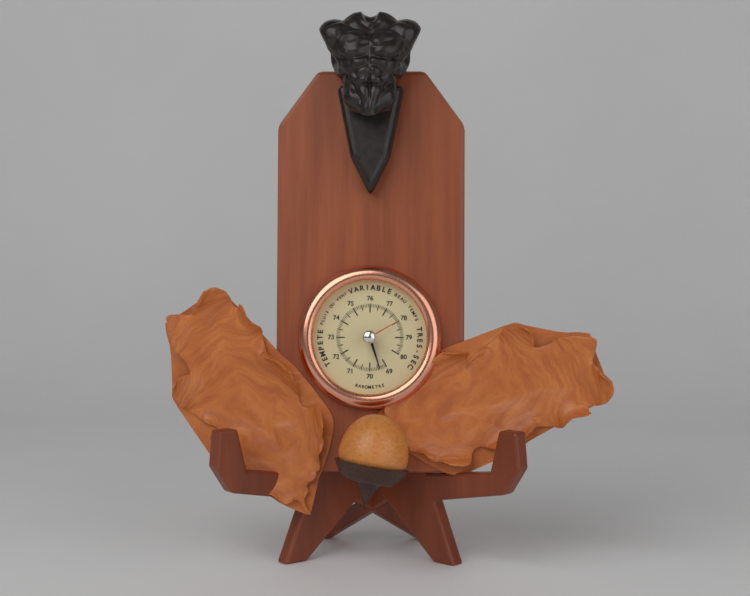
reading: 69.4 (no unit)
